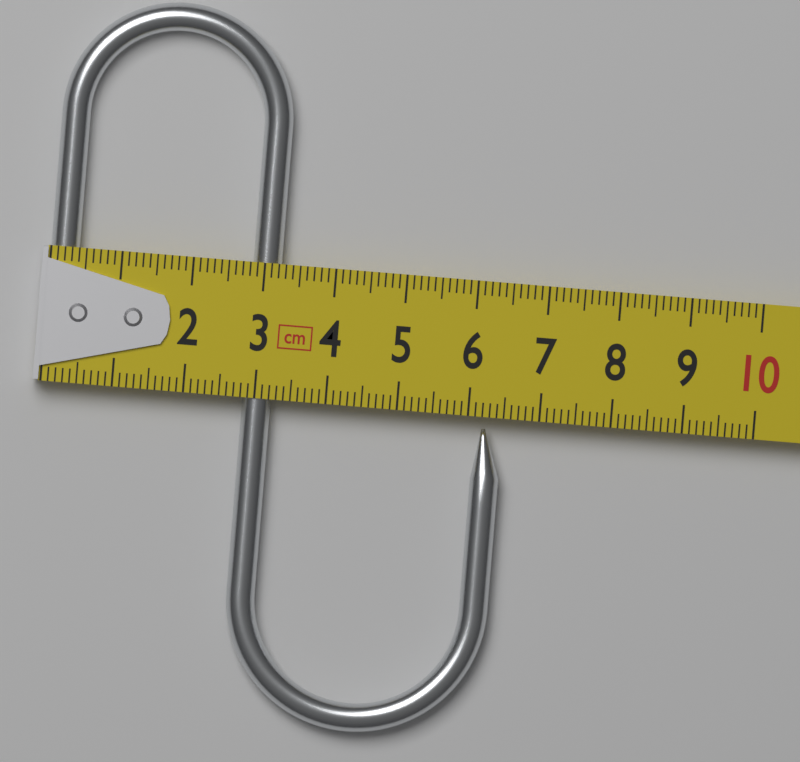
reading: 6.5 cm
